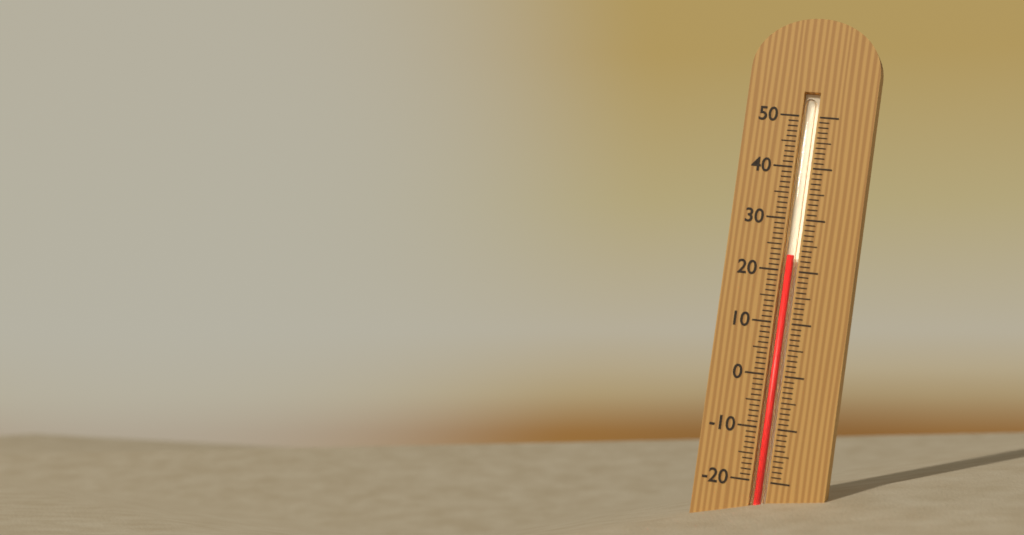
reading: 23 (no unit)
